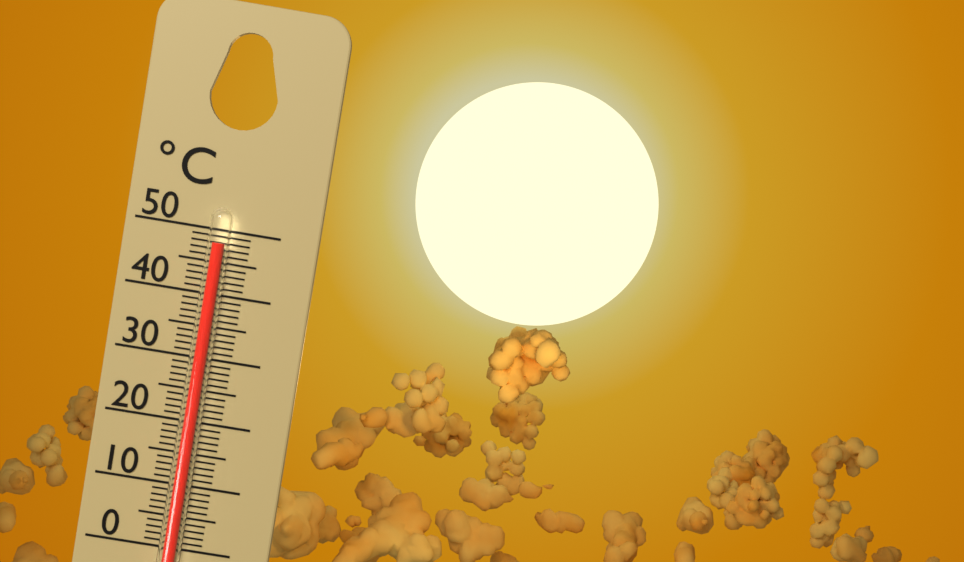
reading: 48 °C
